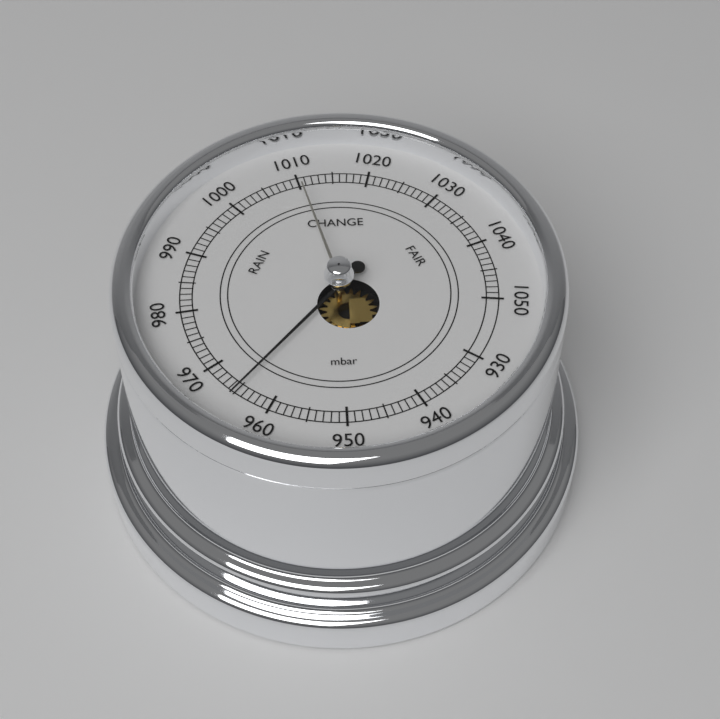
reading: 965 mbar
